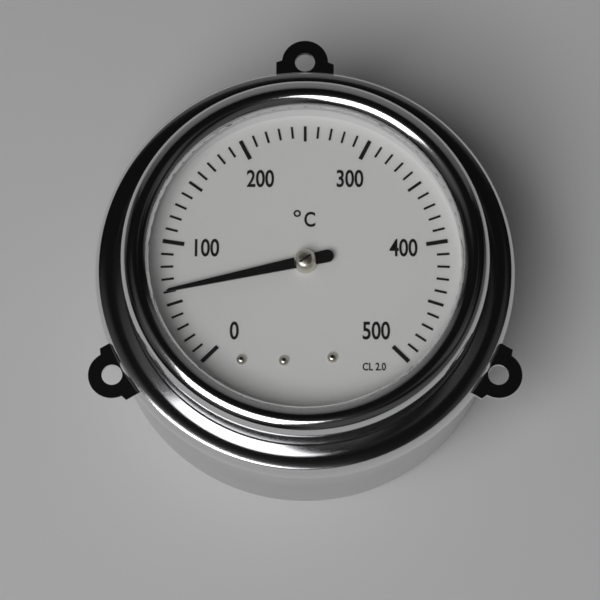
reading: 60 °C
